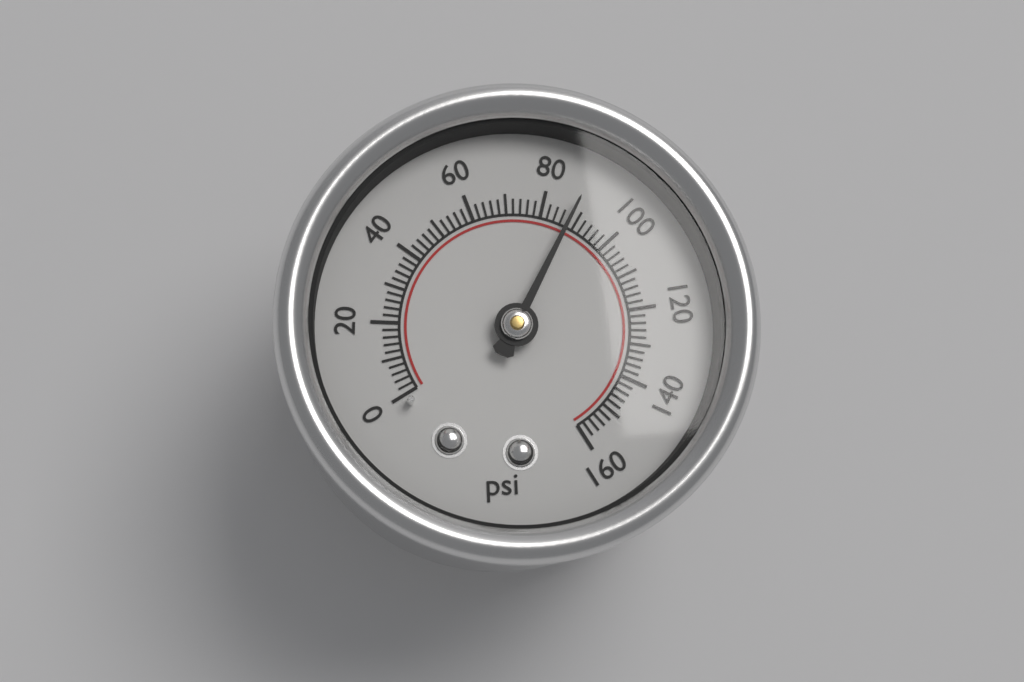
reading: 88 psi
